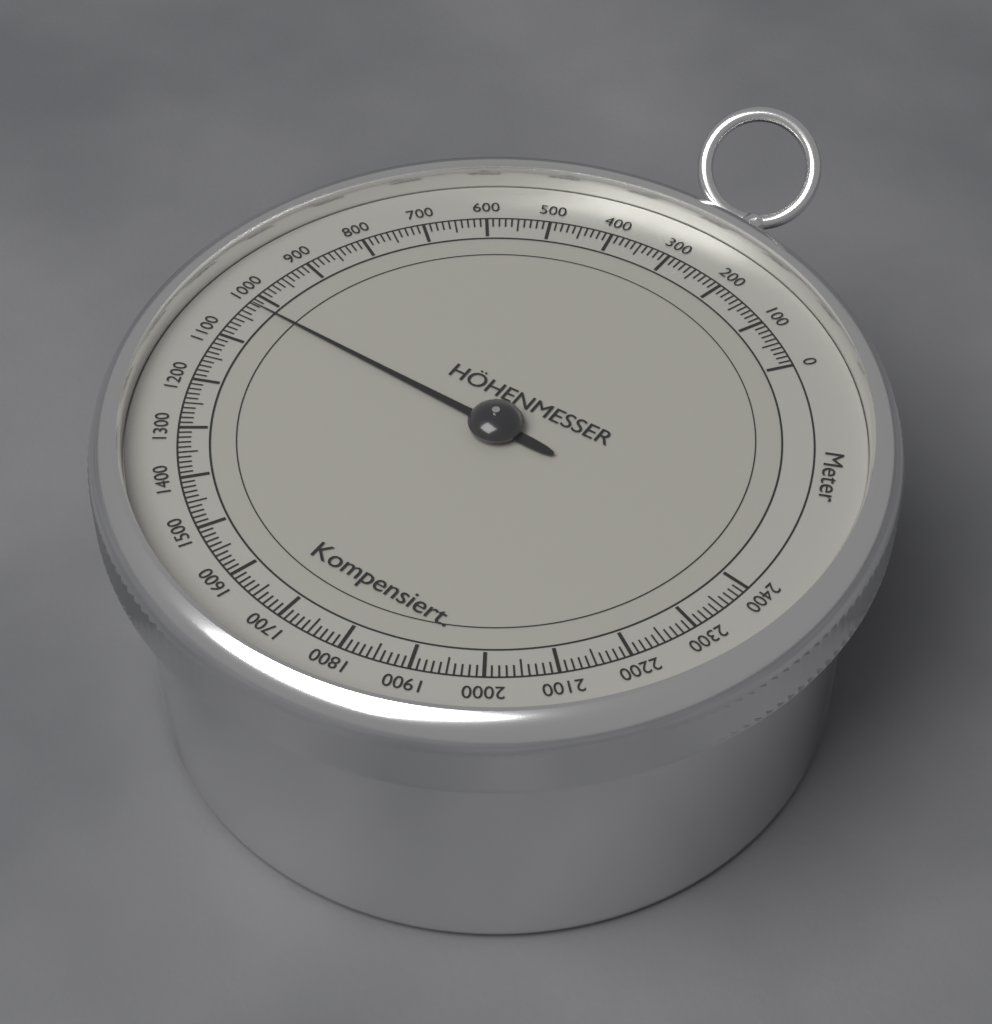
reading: 1020 m
